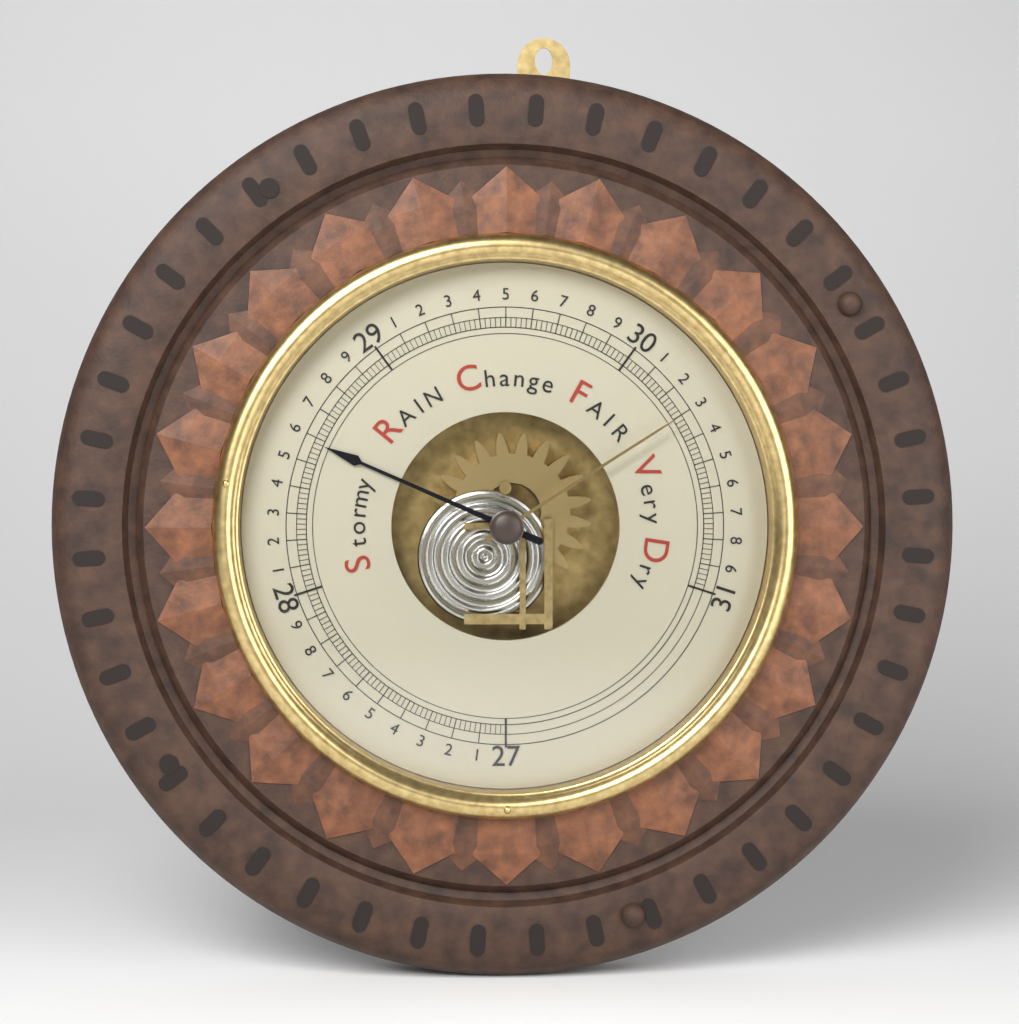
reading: 28.58 inHg
